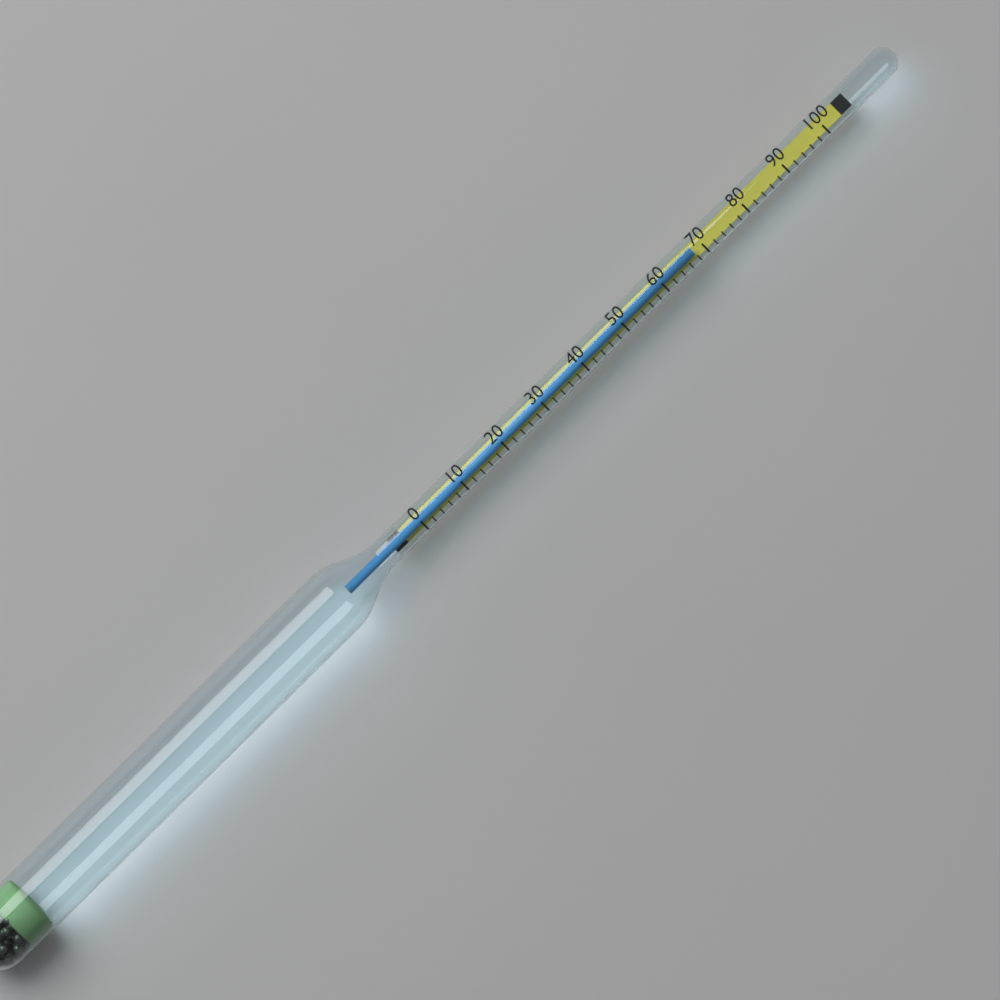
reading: 68 (no unit)
